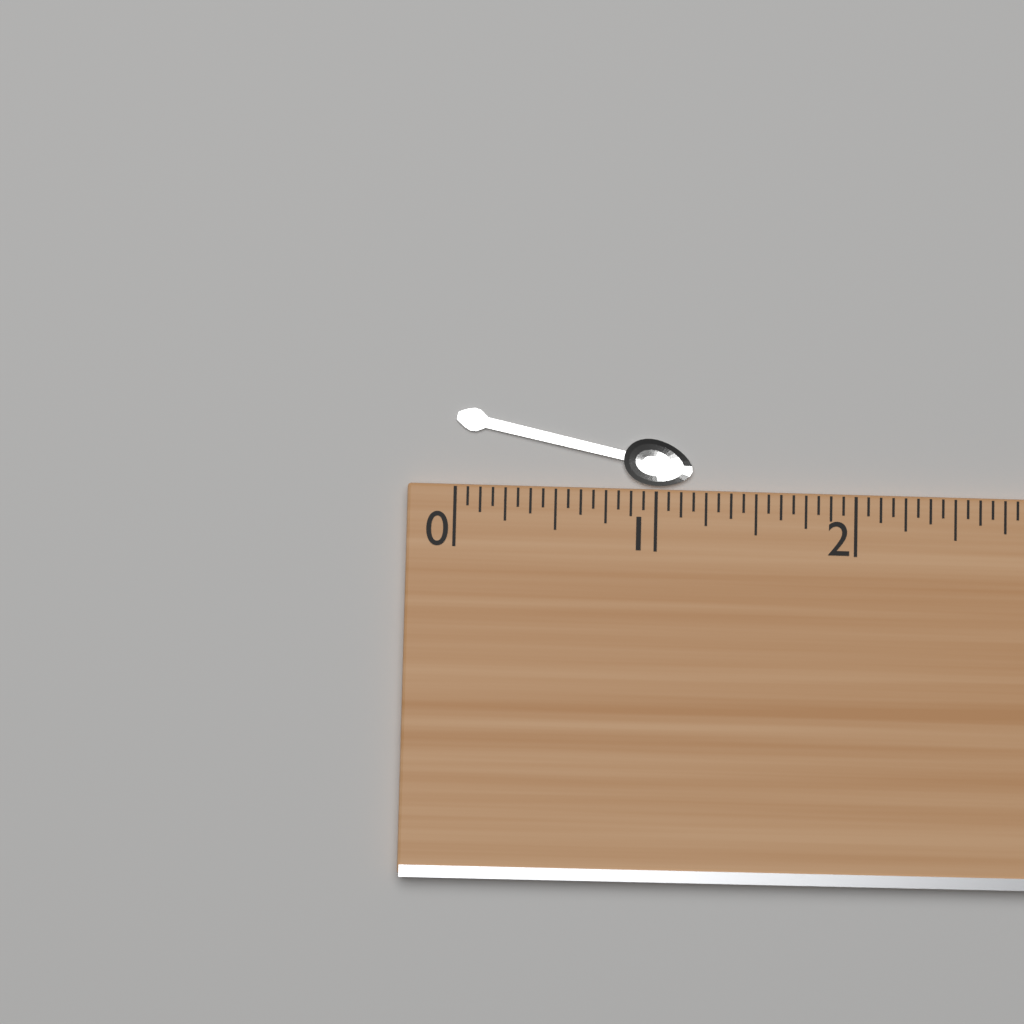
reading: 1.1875 (no unit)
